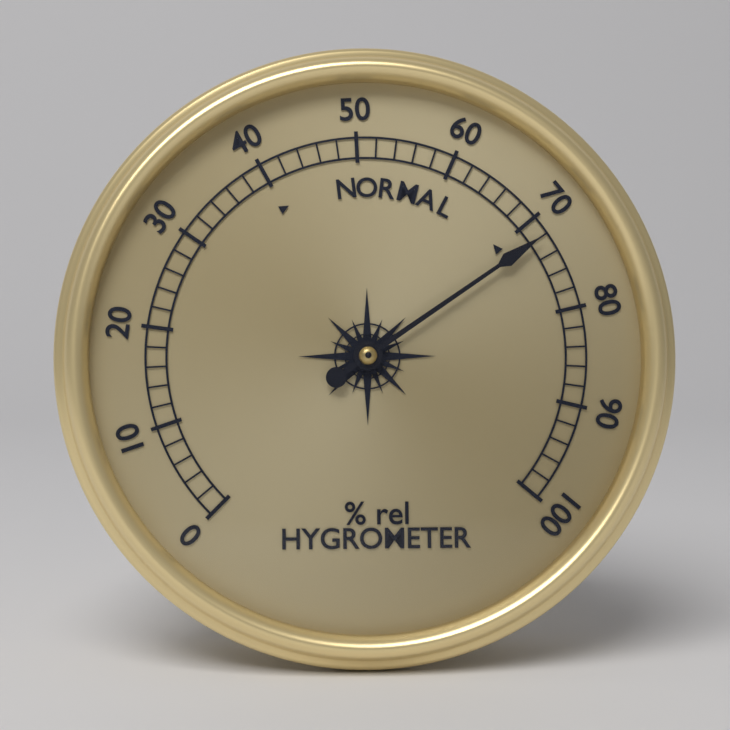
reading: 72 % rel
